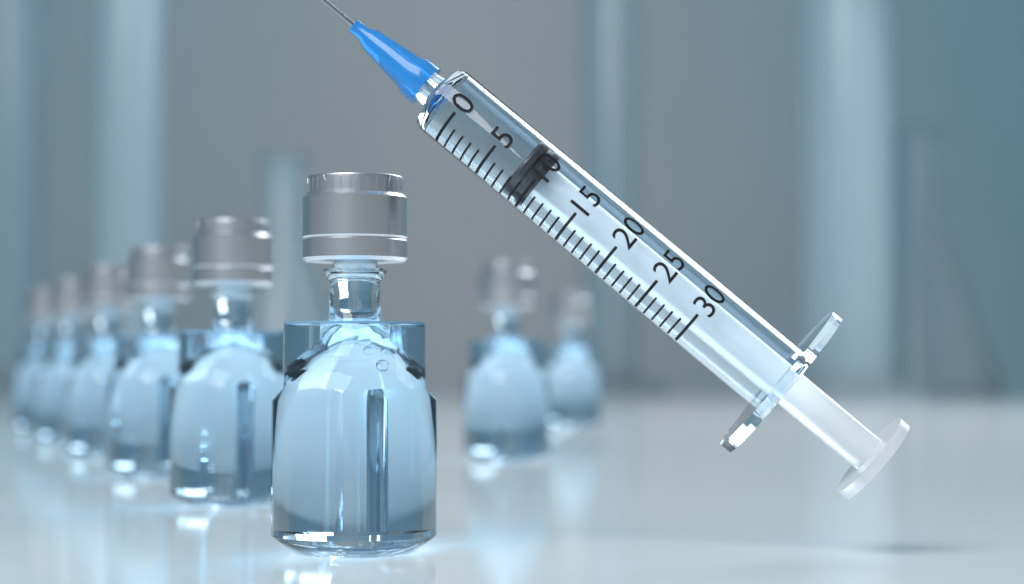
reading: 8 (no unit)
